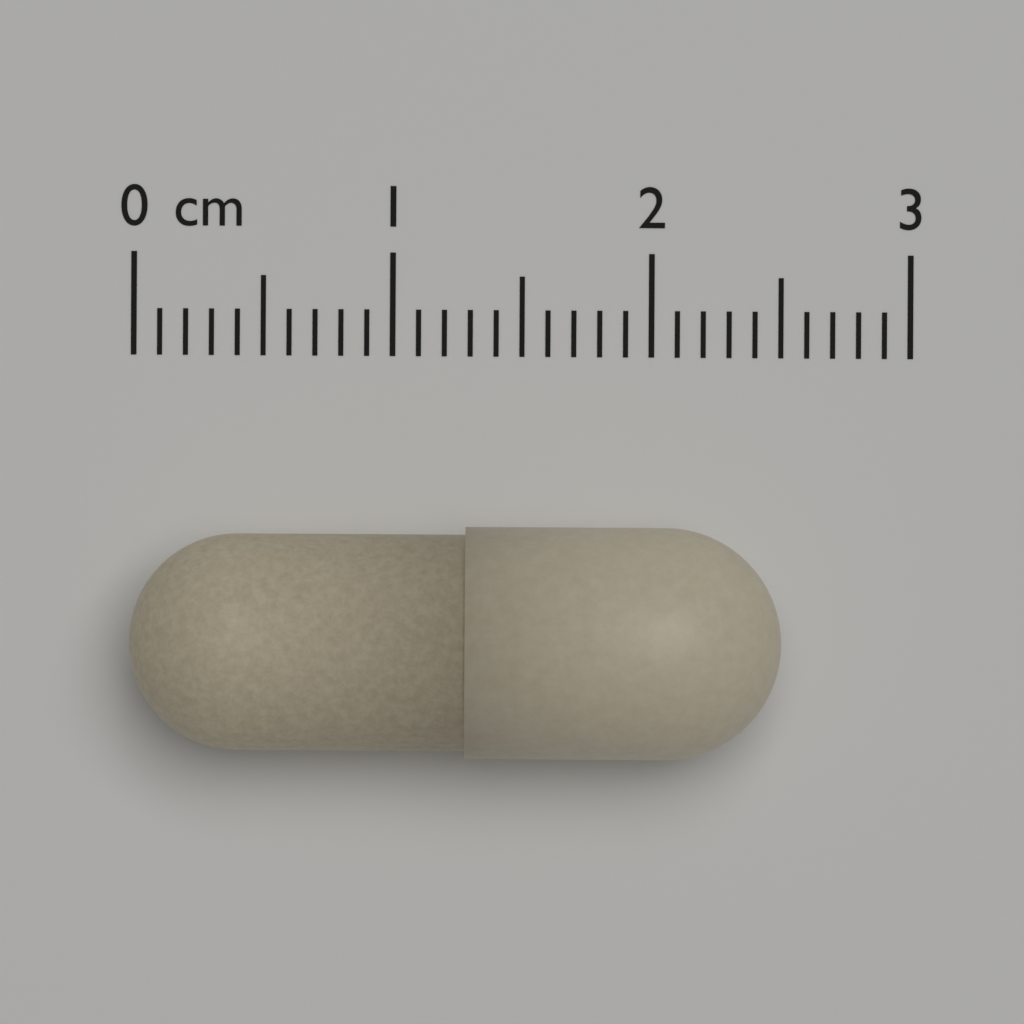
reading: 2.5 cm
